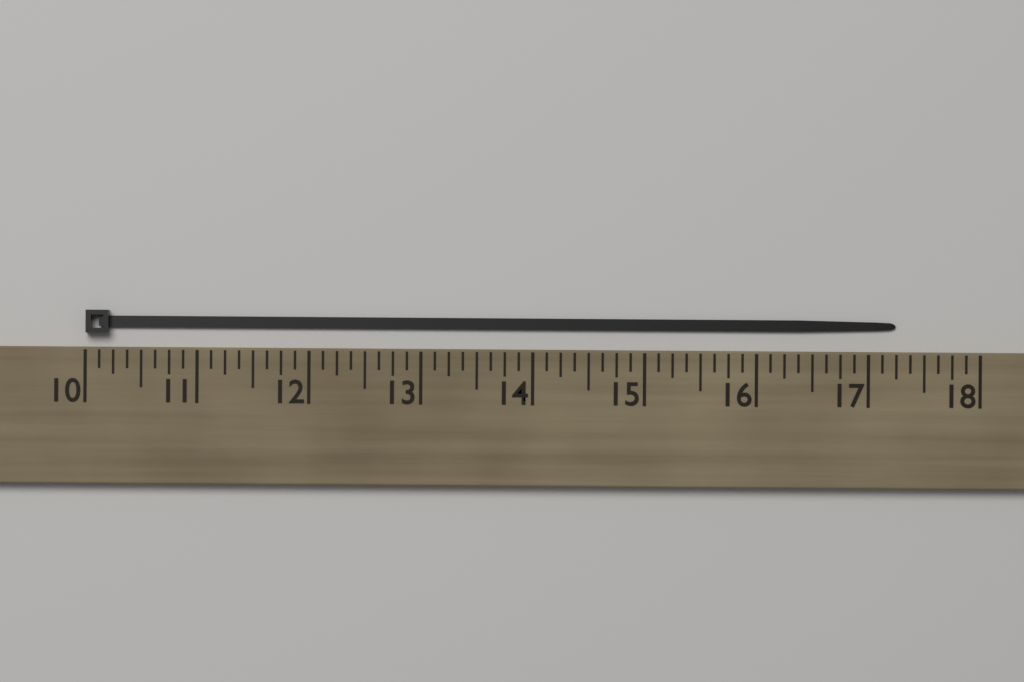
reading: 17.250 (no unit)
